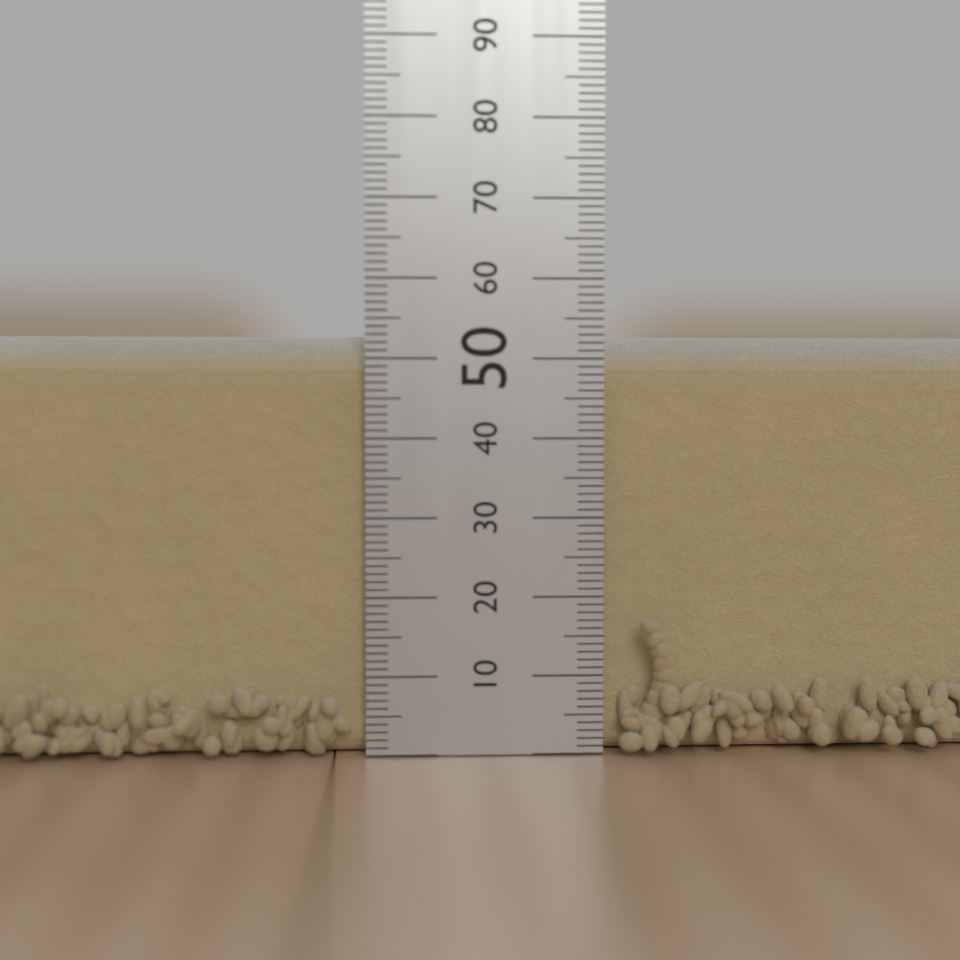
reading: 53 mm
